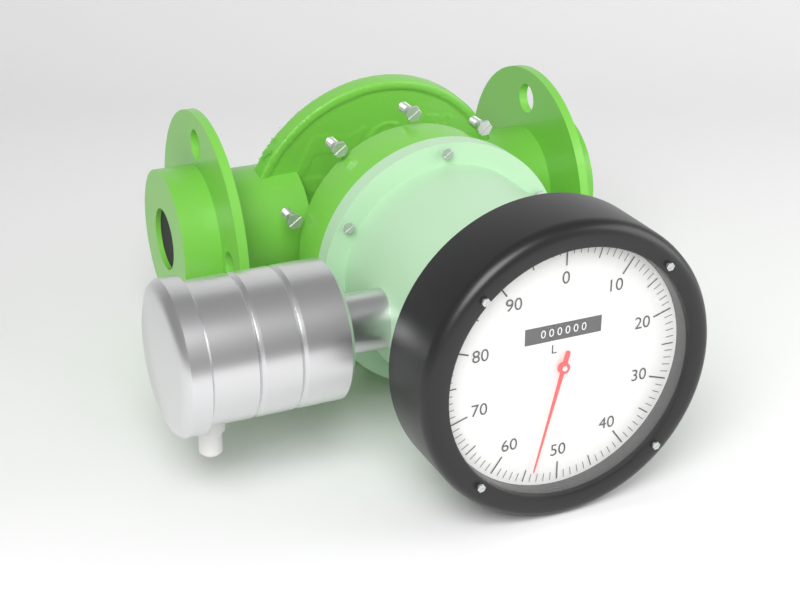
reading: 54 L
